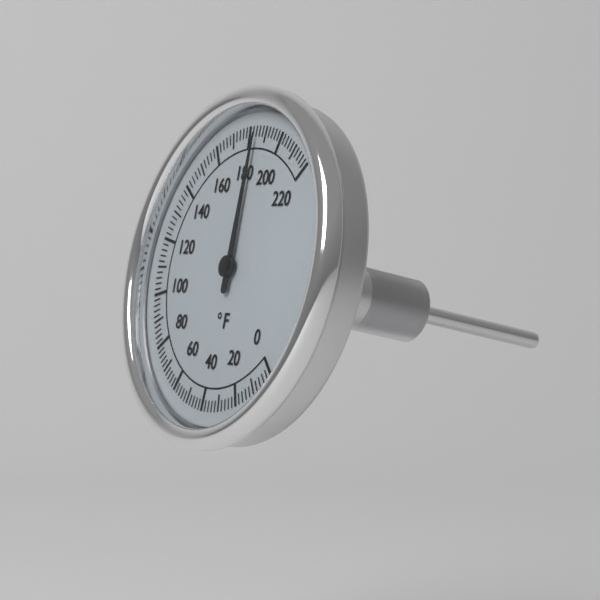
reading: 184 °F
